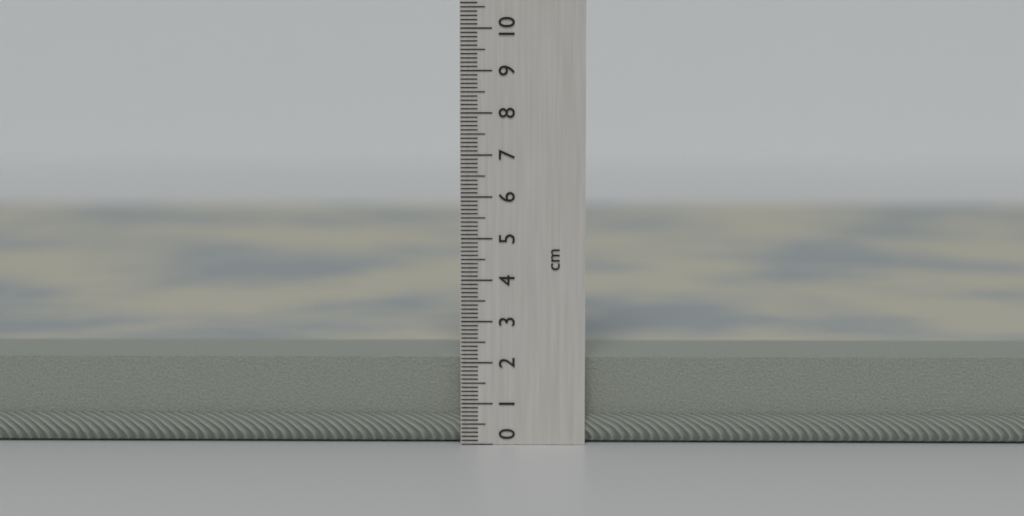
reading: 2.1 cm
